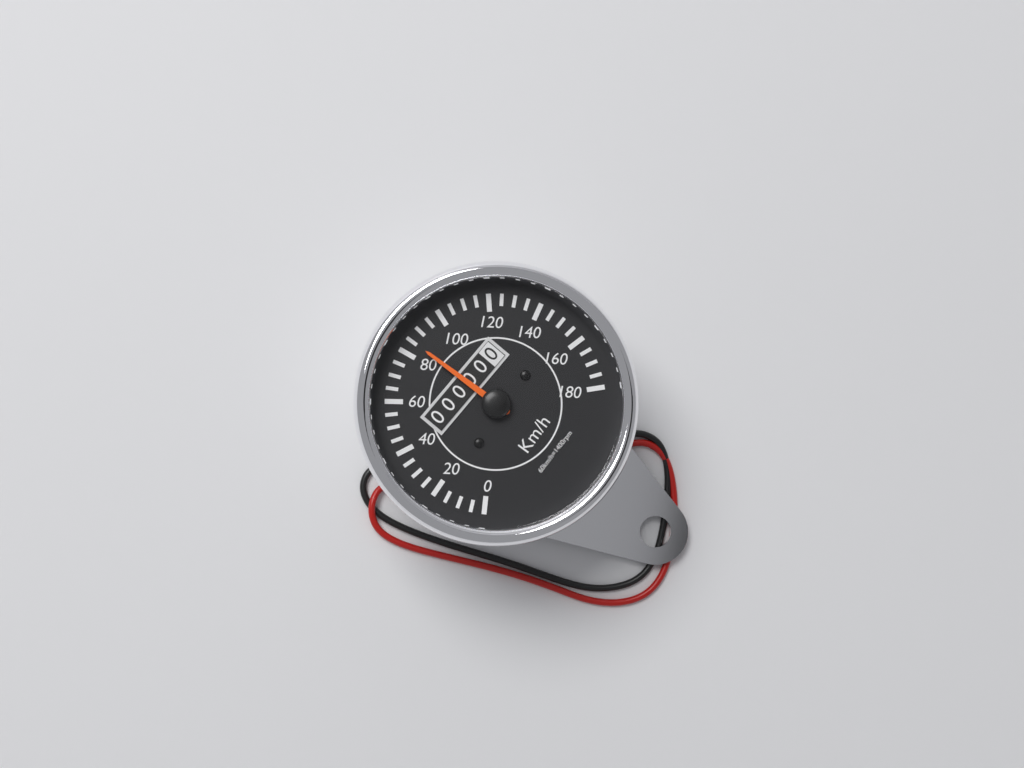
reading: 85 km/h
